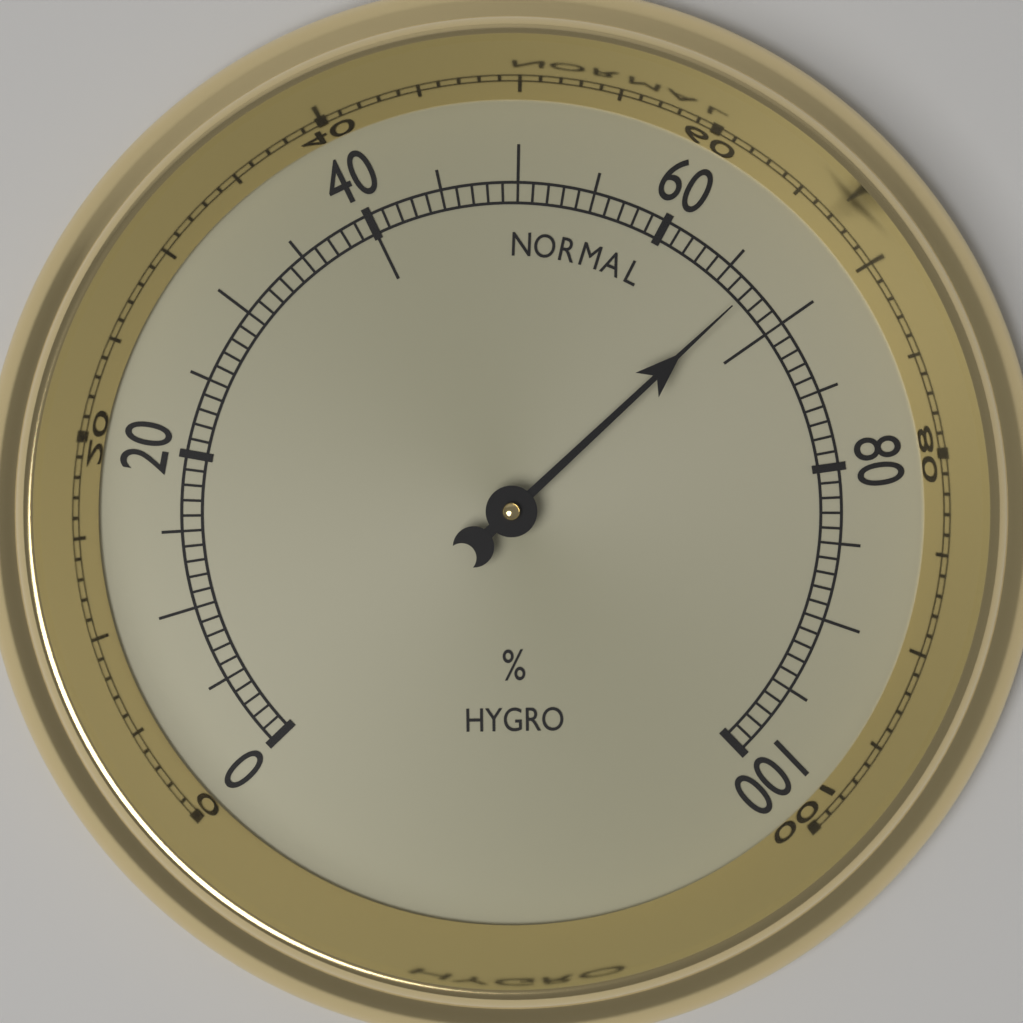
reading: 67 %
